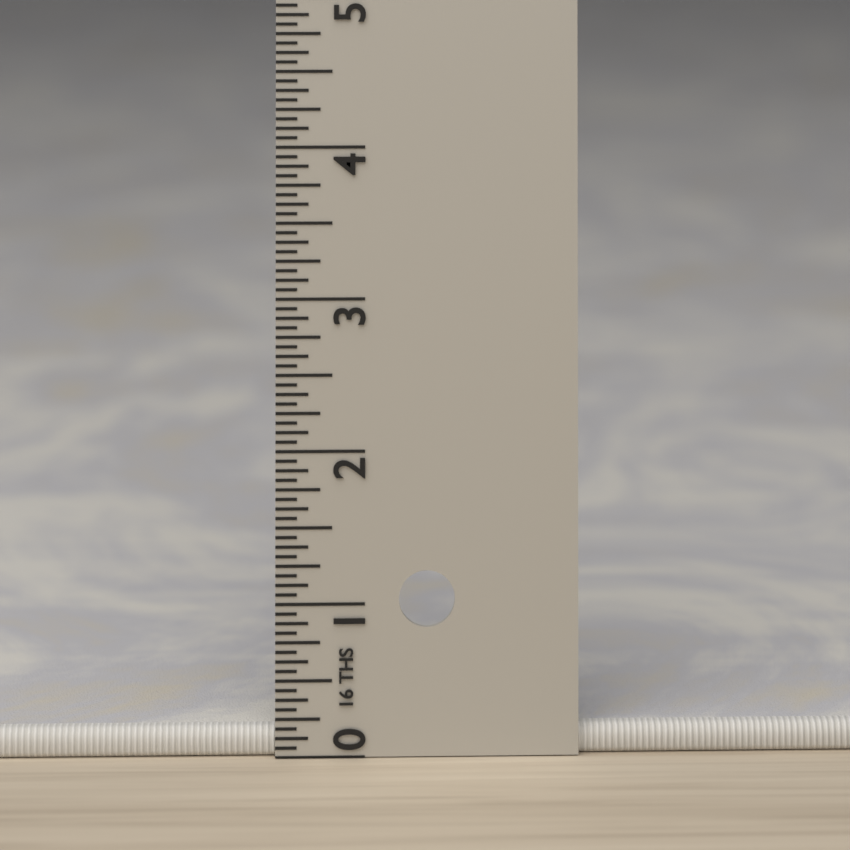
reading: 0.1875 in
